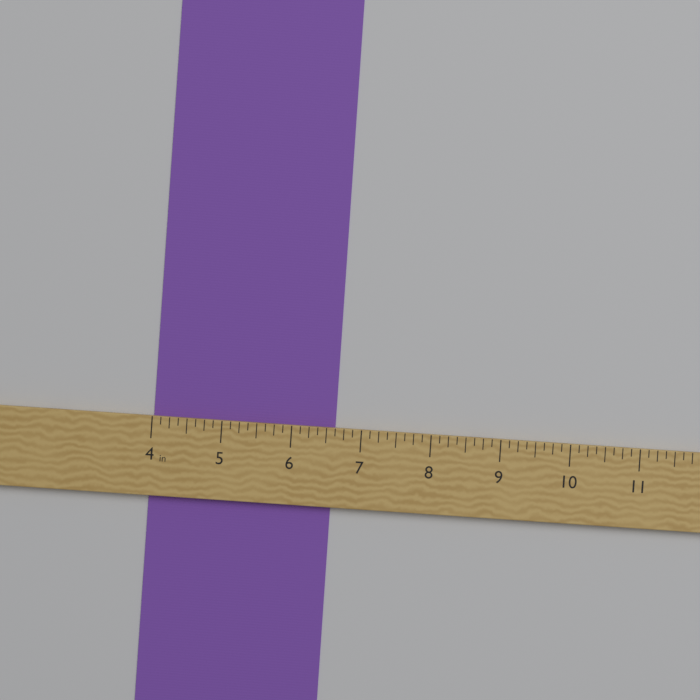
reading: 6.625 in
